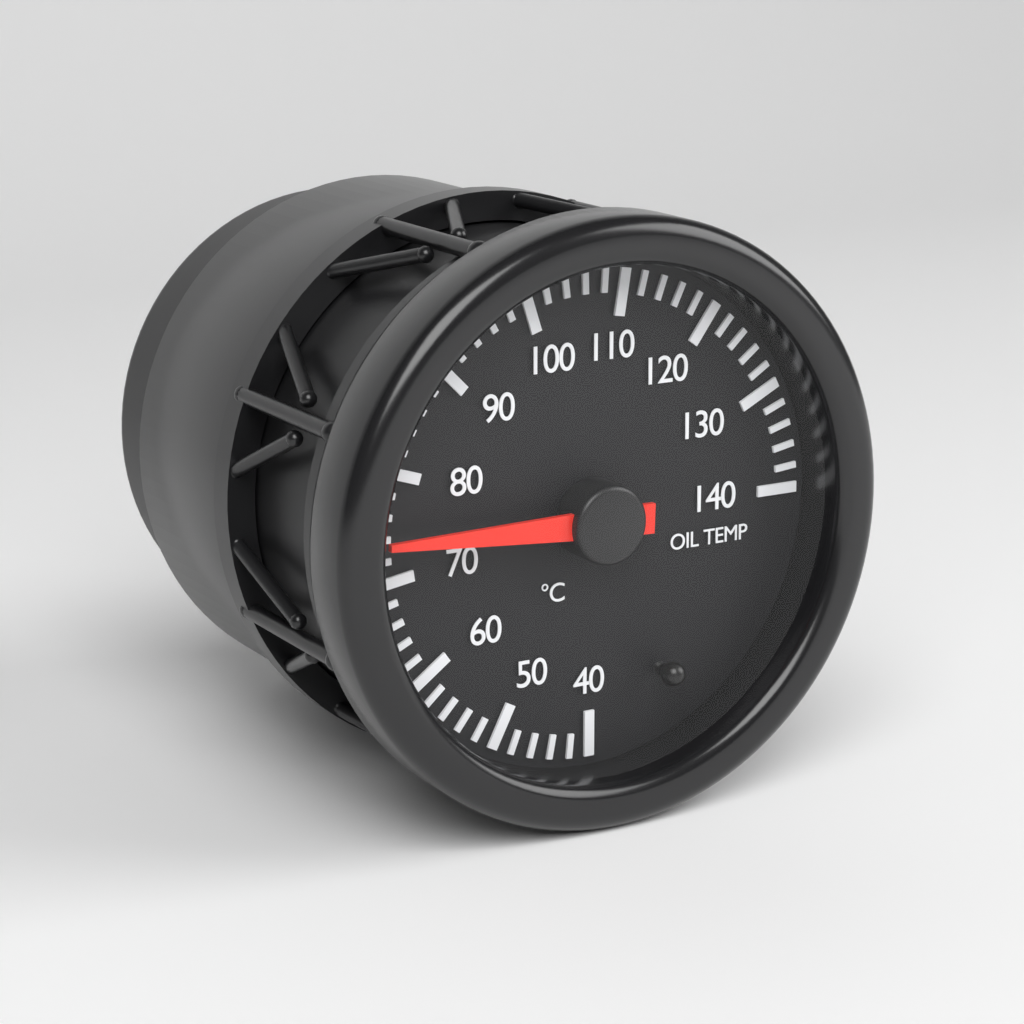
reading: 74 °C
